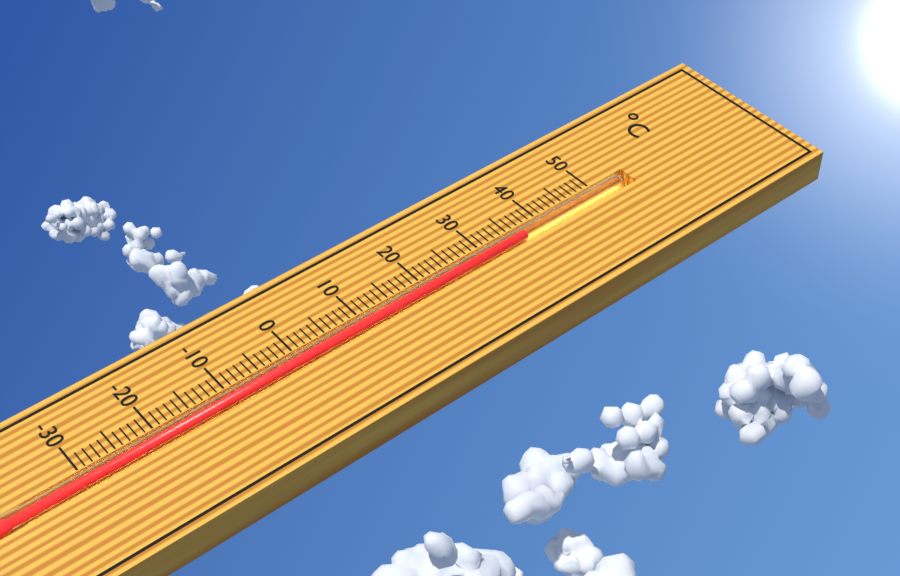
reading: 37 °C
